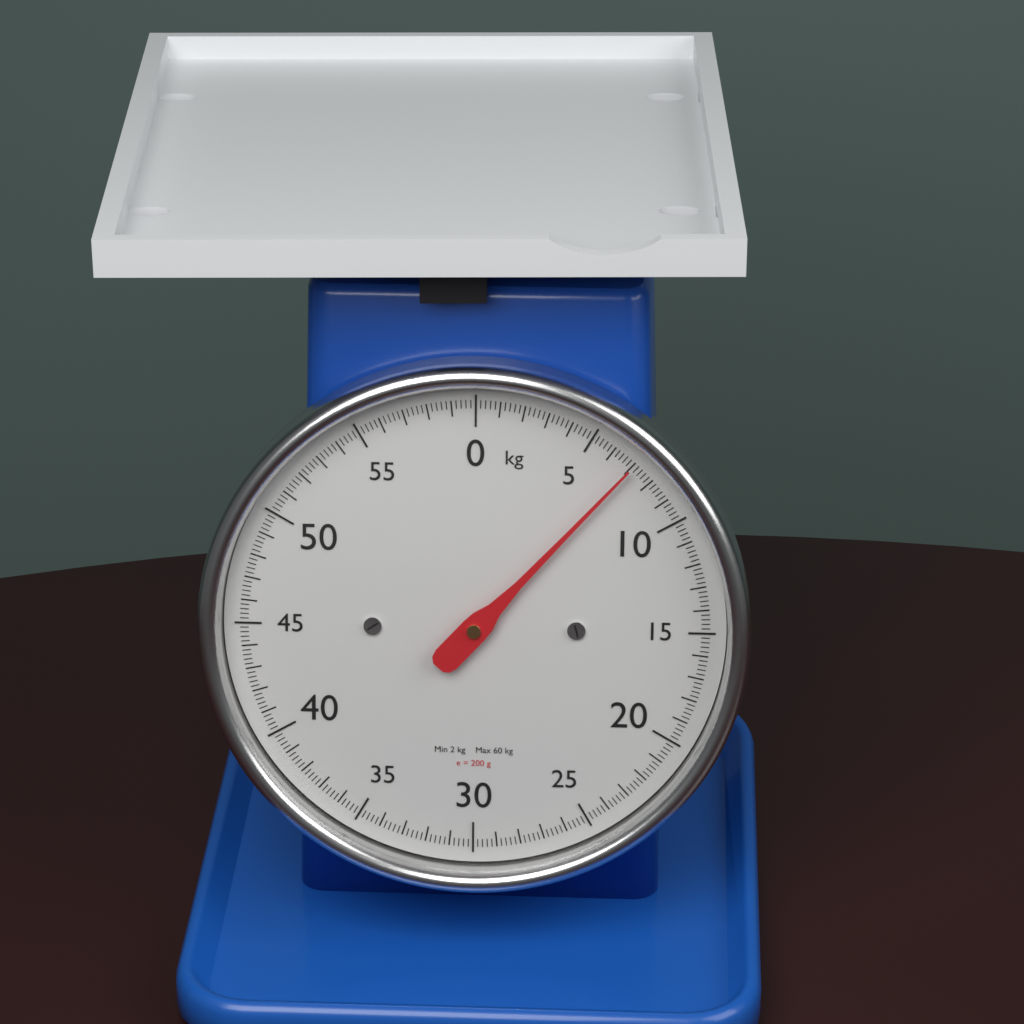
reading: 7.0 kg
